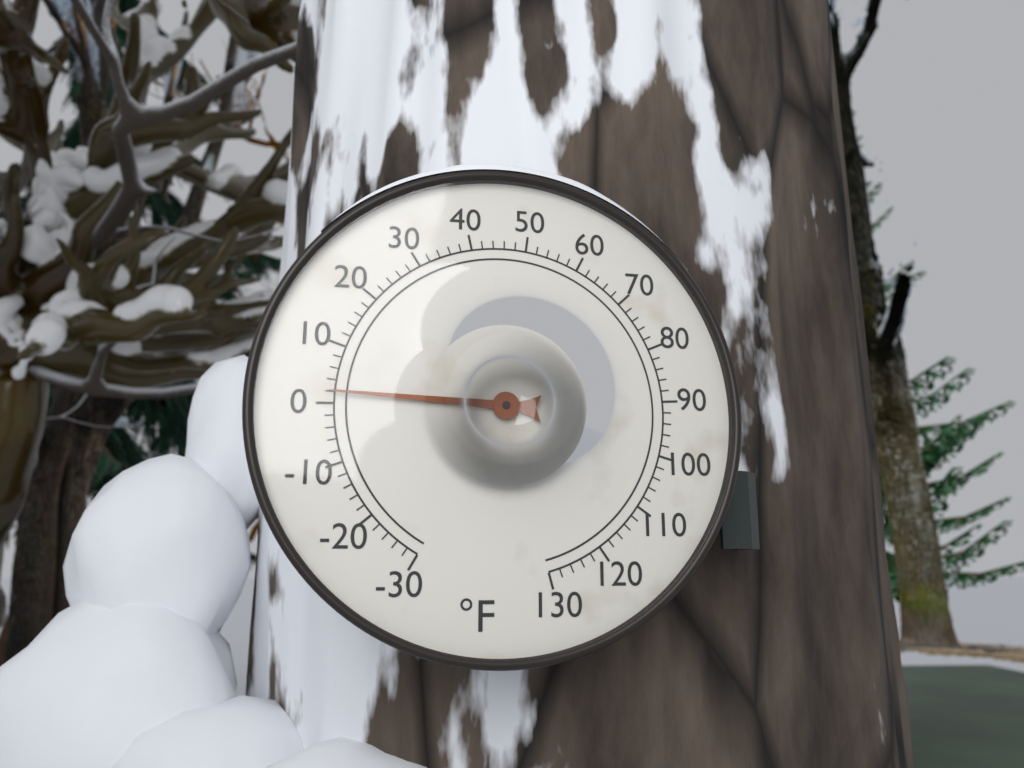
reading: 2 °F
